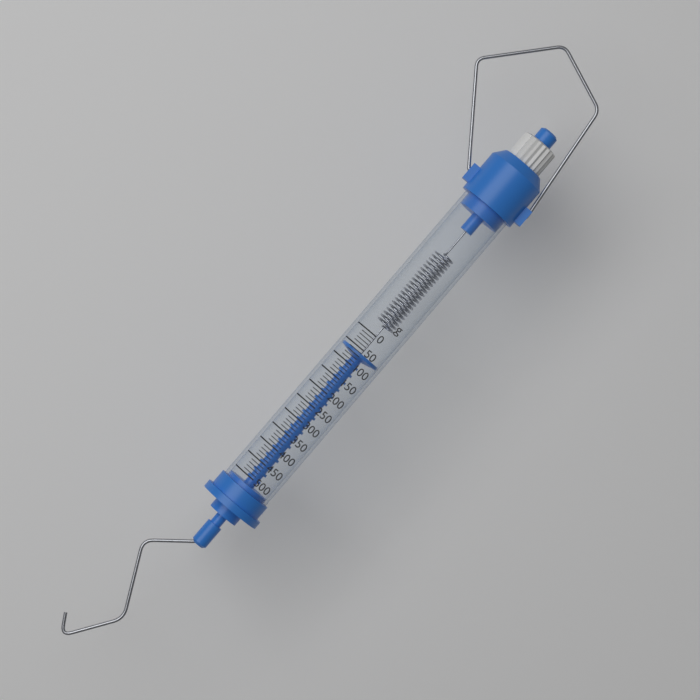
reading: 60 g
